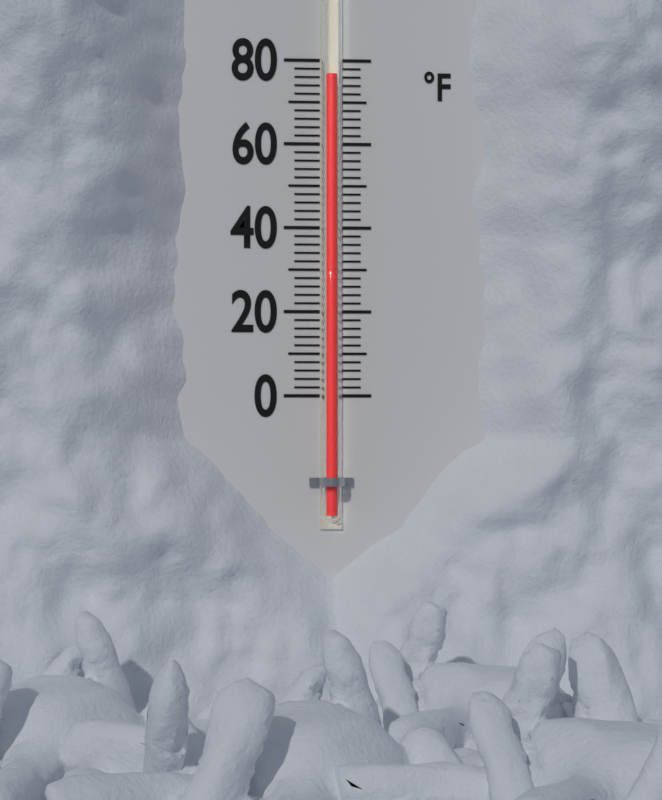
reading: 76 °F
